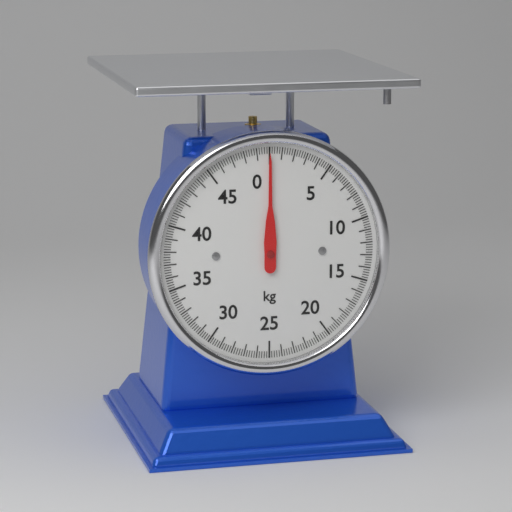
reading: 0.0 kg
